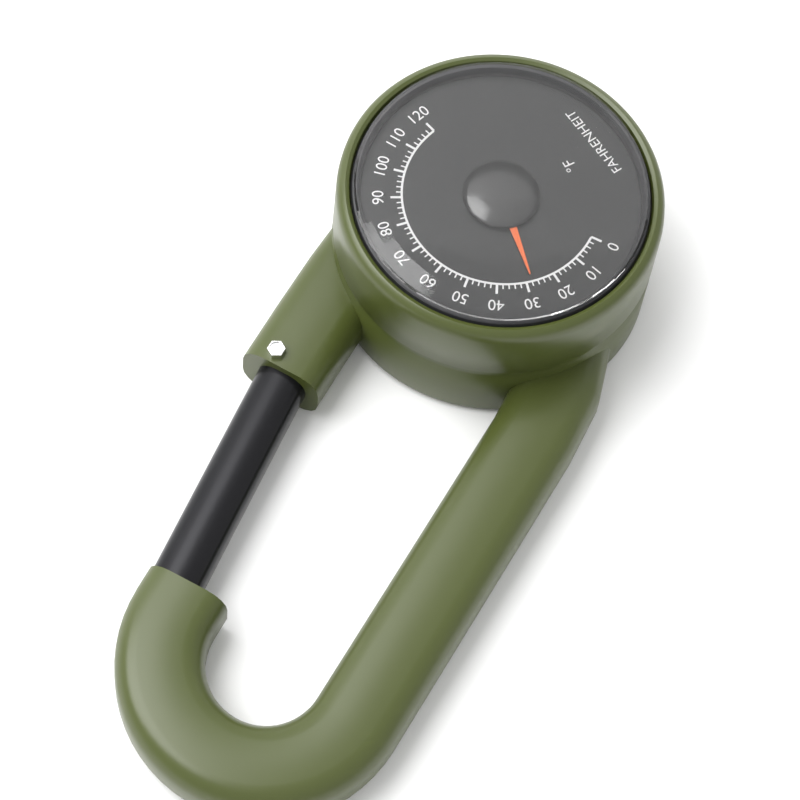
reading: 28 °F
